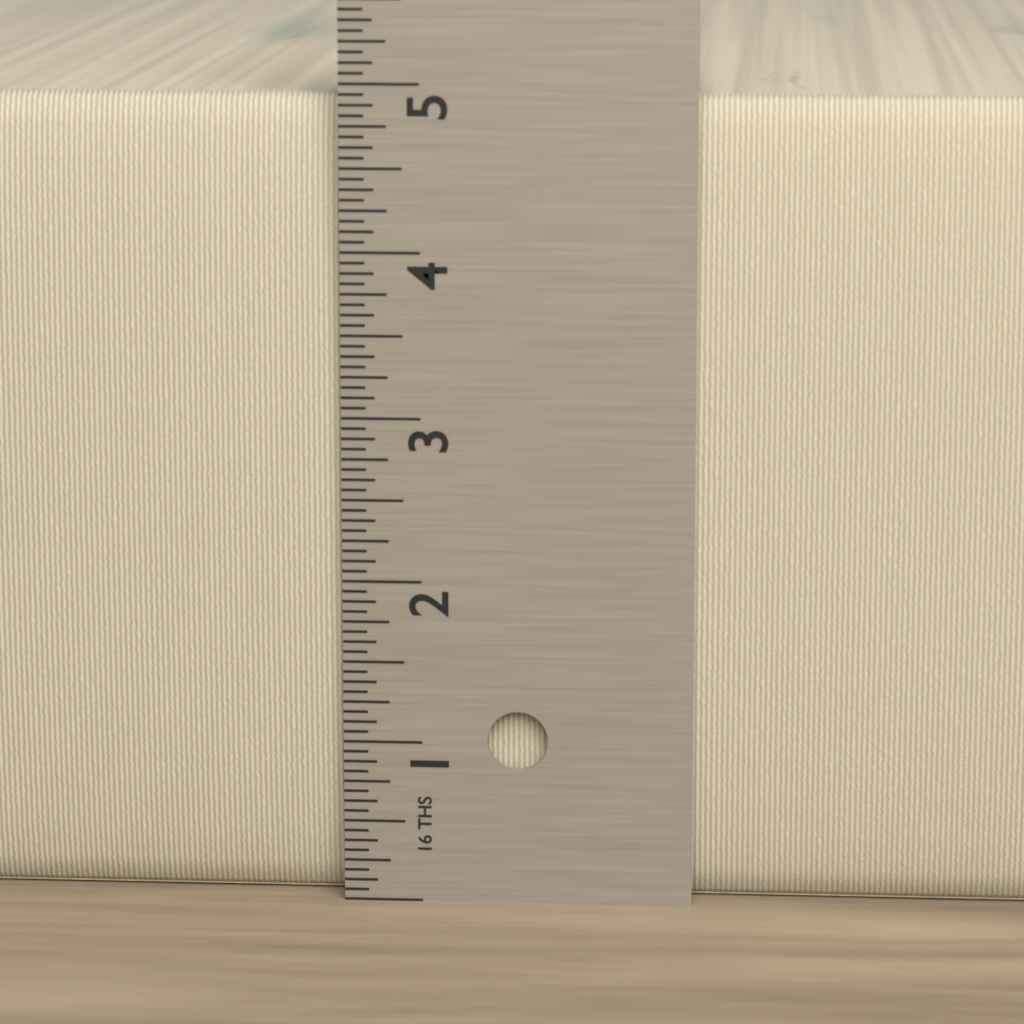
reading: 4.9375 in
